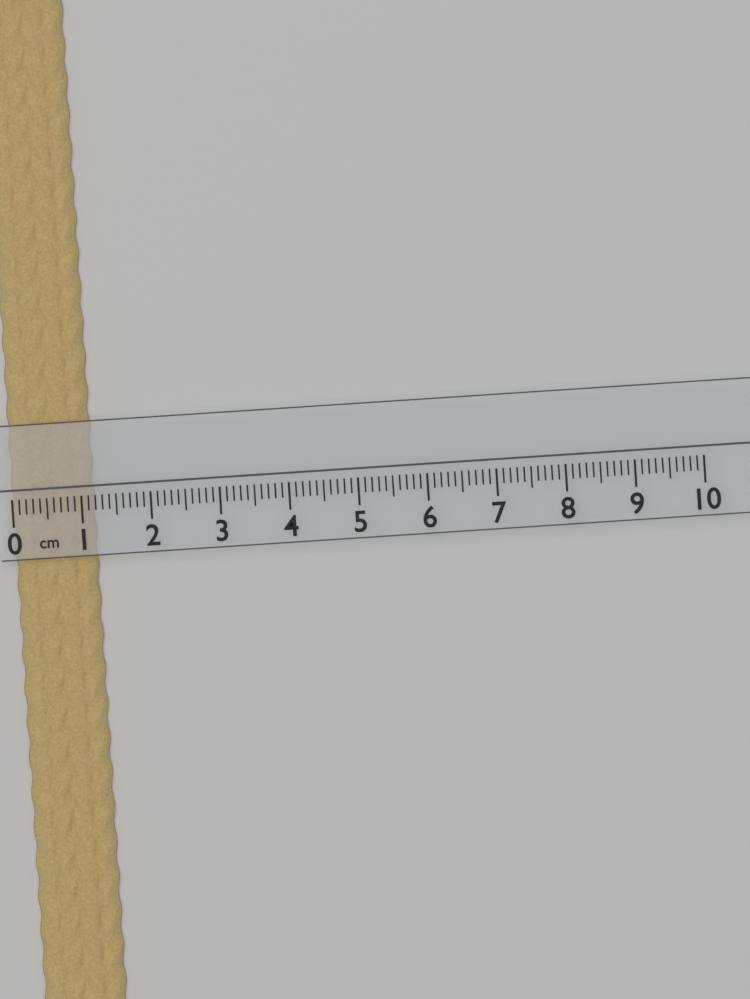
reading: 1.2 cm
